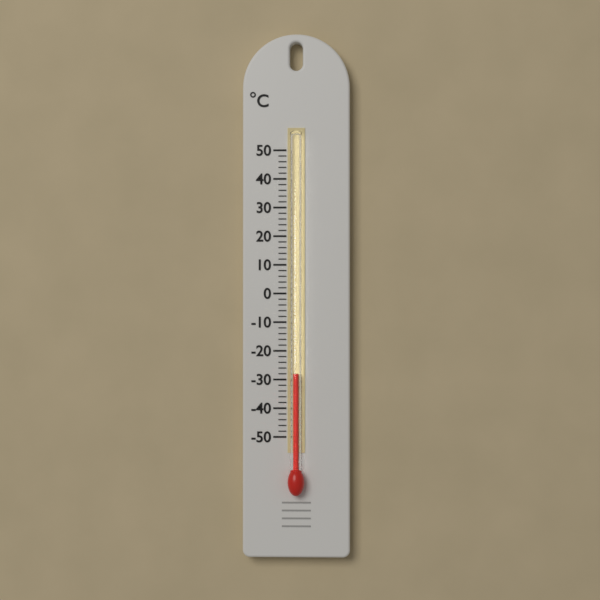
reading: -28 °C
